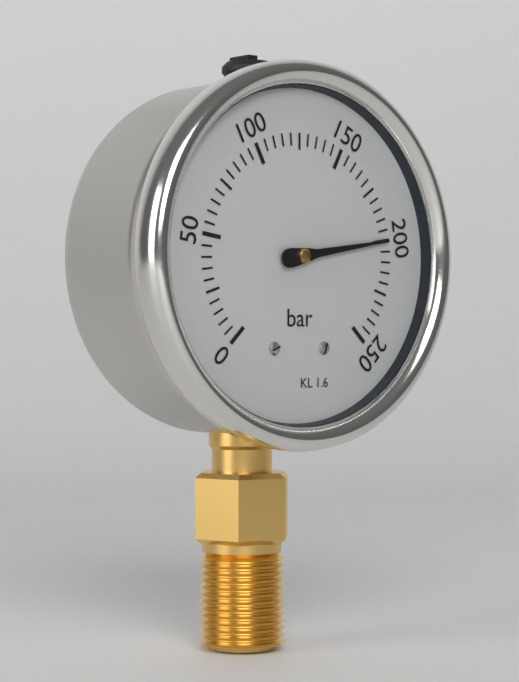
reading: 200 bar
